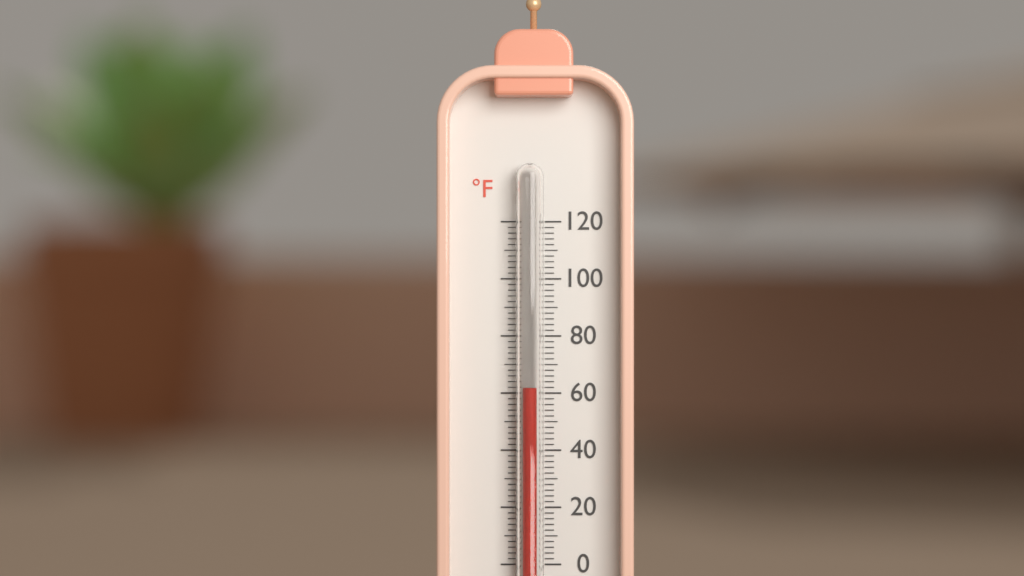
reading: 62 °F
